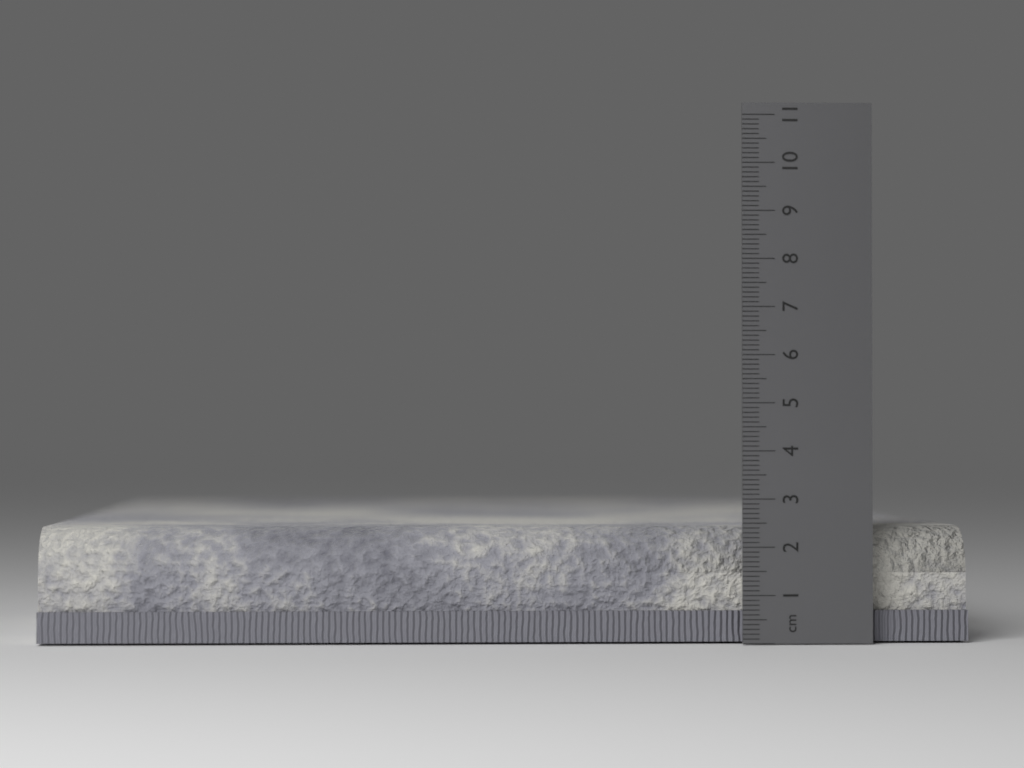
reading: 2.4 cm
